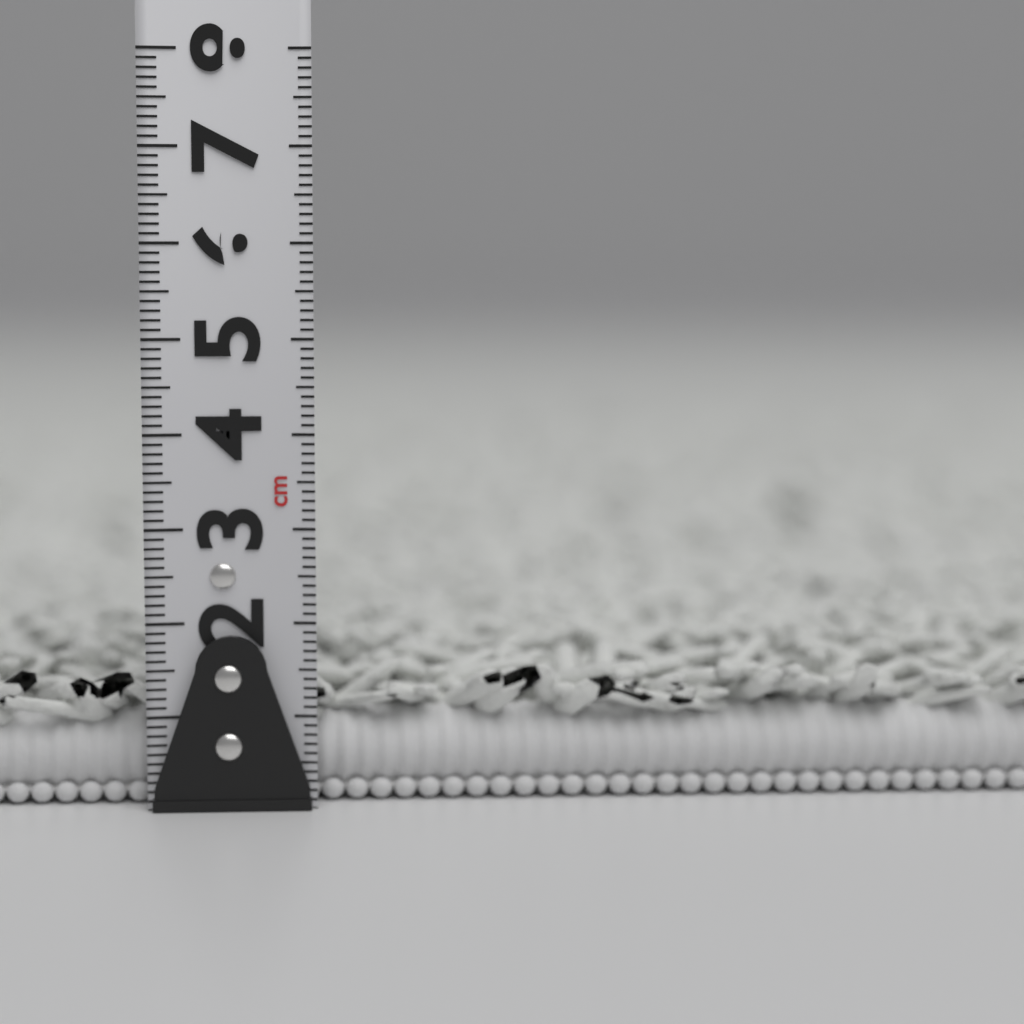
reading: 1.5 cm
